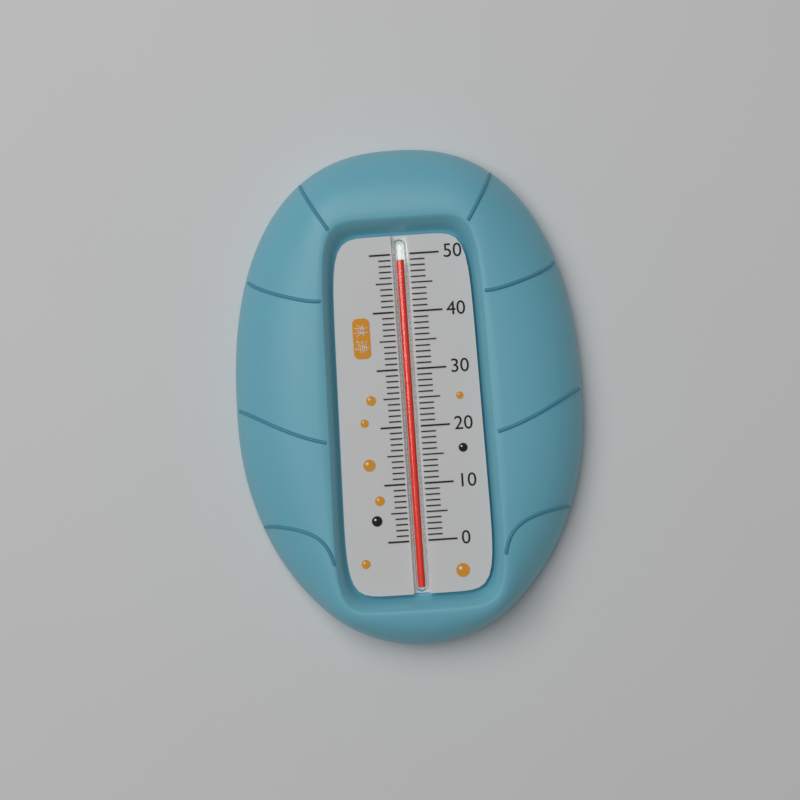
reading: 49 (no unit)
